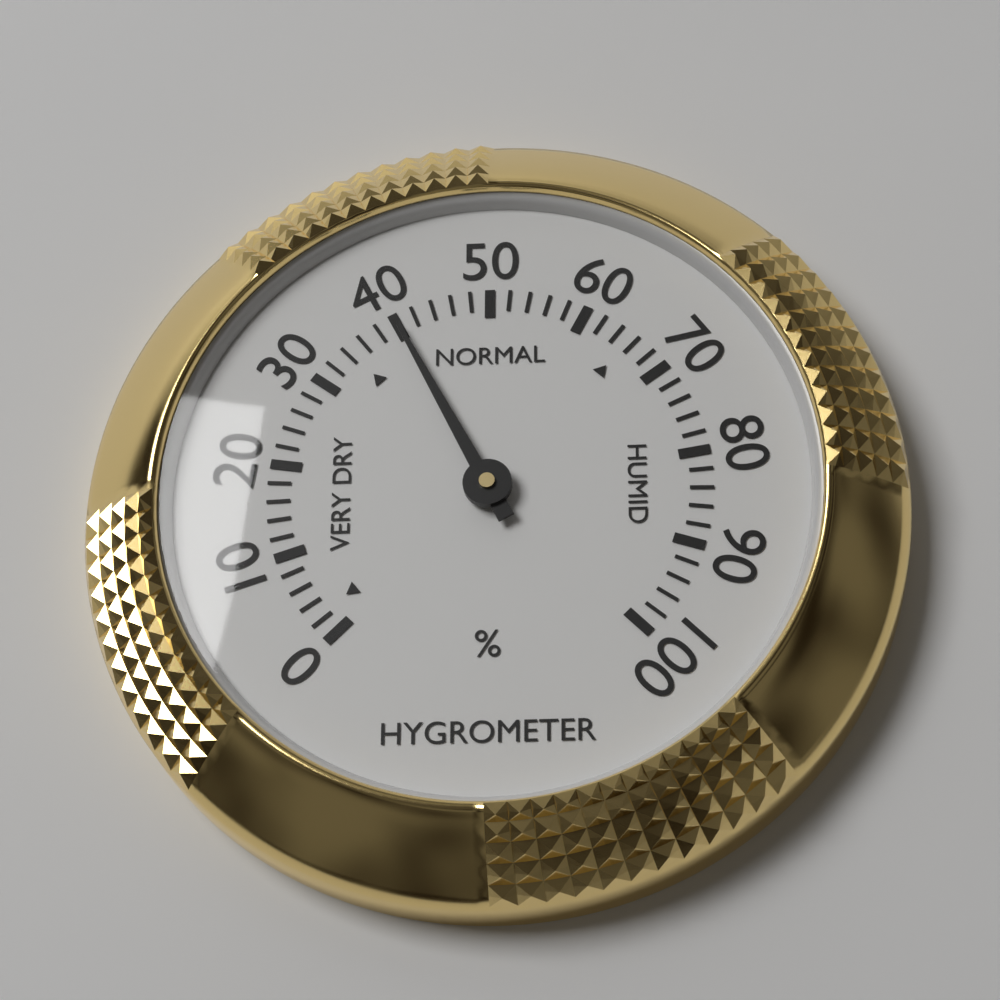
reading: 40 %
